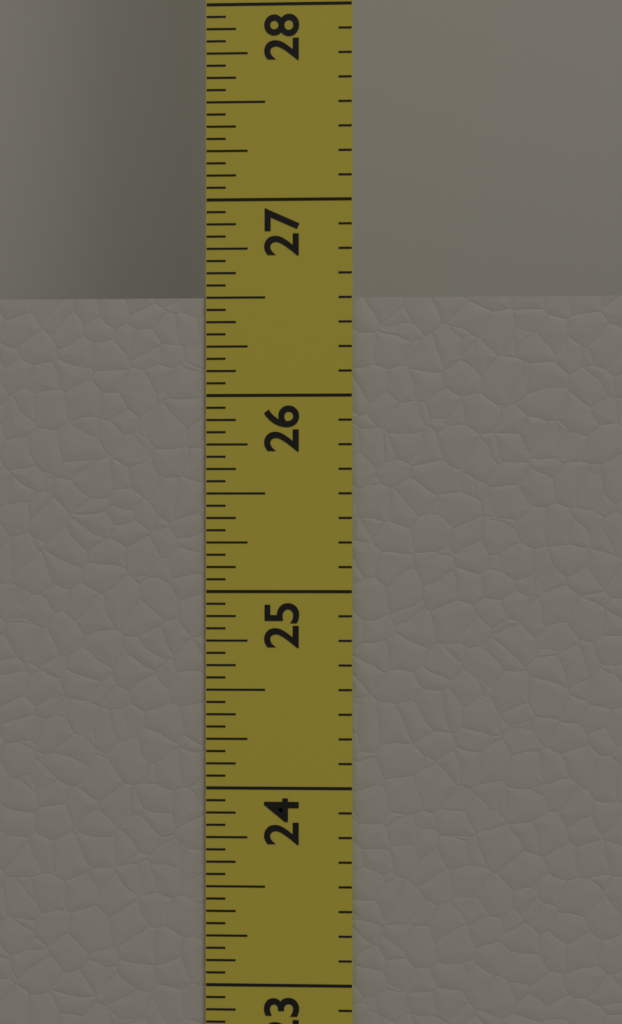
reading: 26.5000 in
